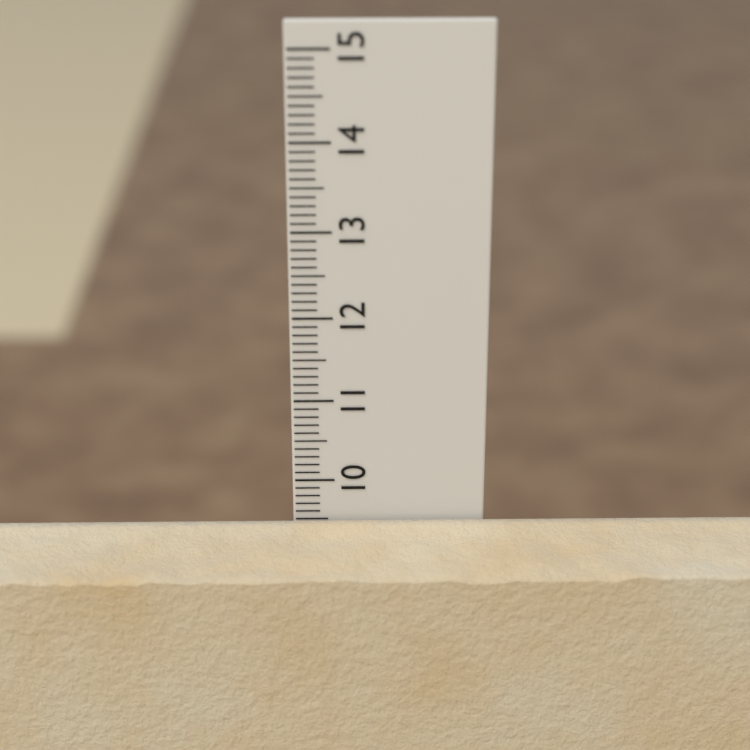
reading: 9.5 cm
